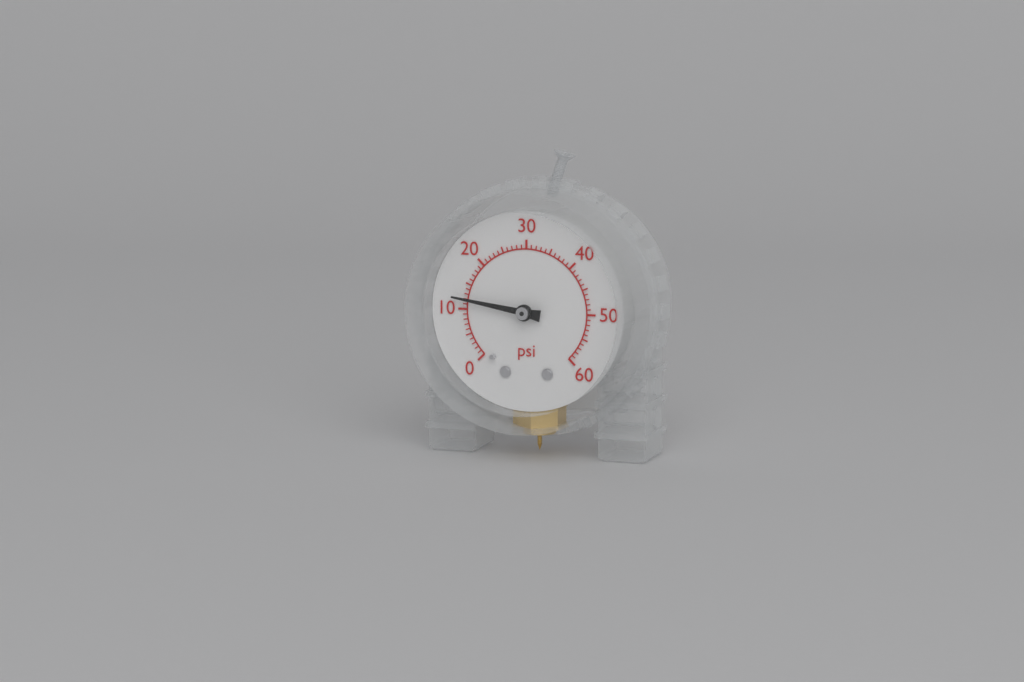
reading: 12 psi
